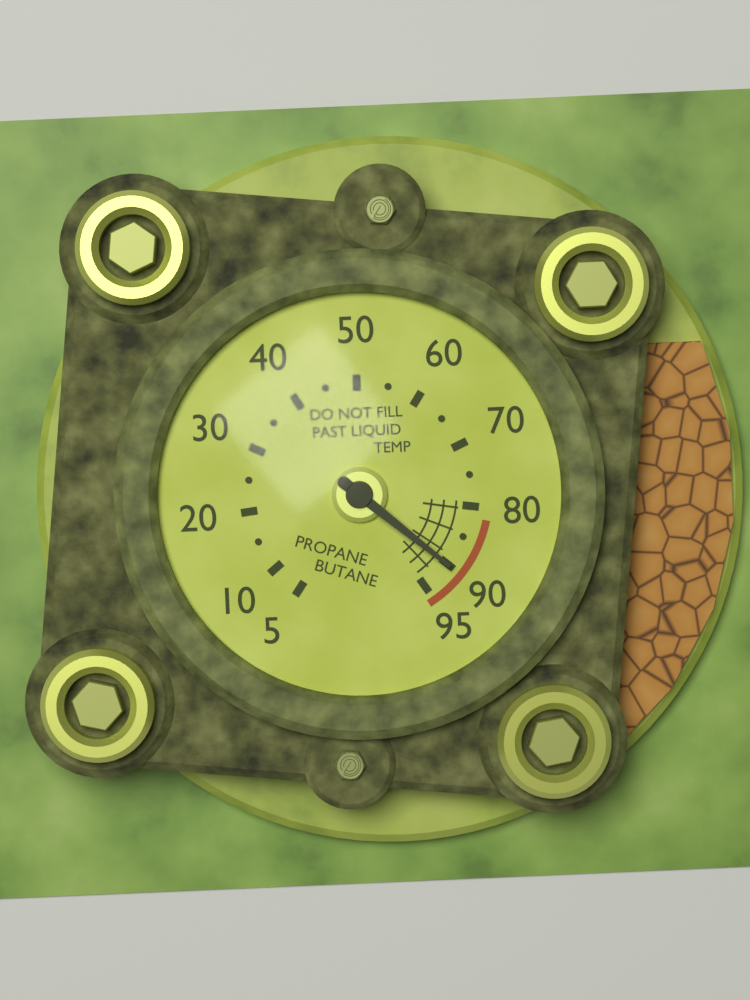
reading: 90 (no unit)
